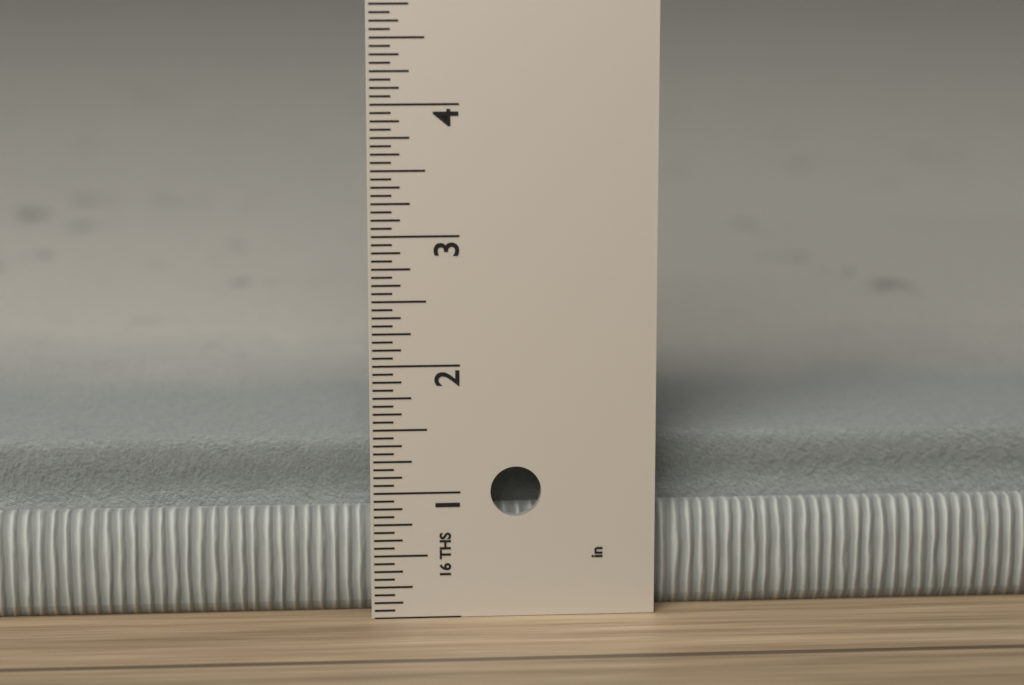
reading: 1.3125 in
